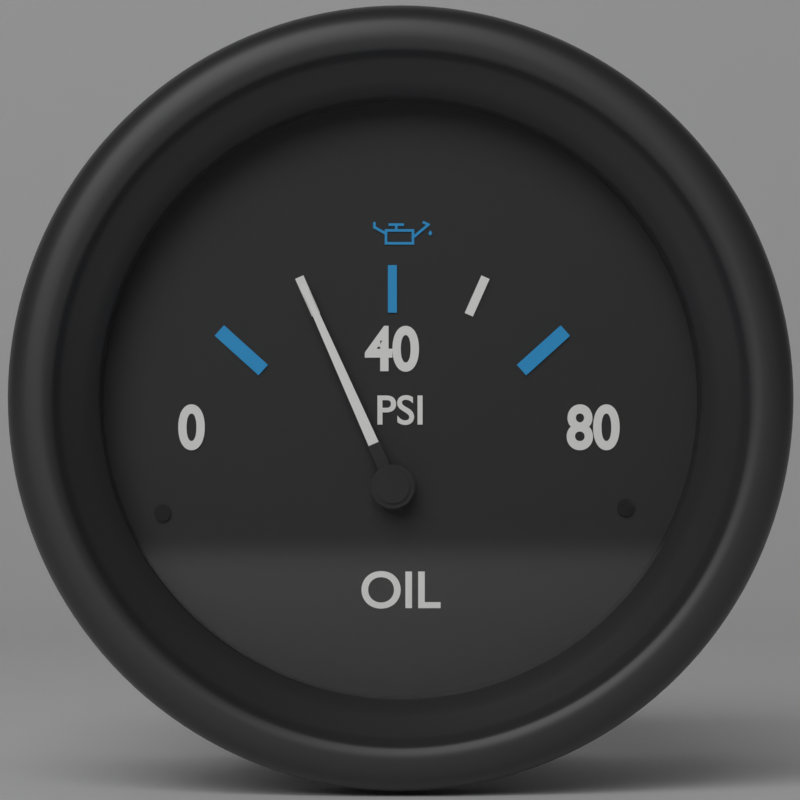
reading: 20 psi
